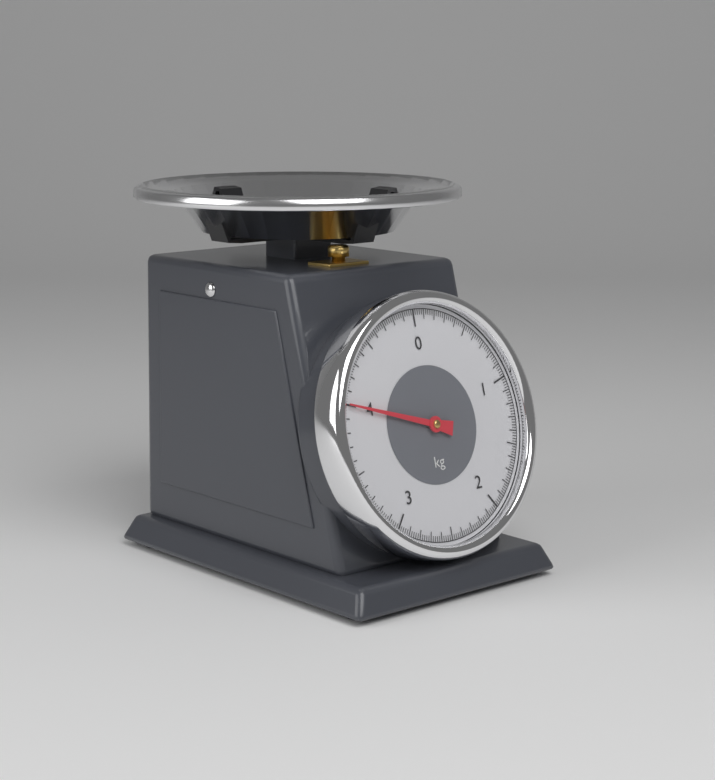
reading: 4.00 kg
